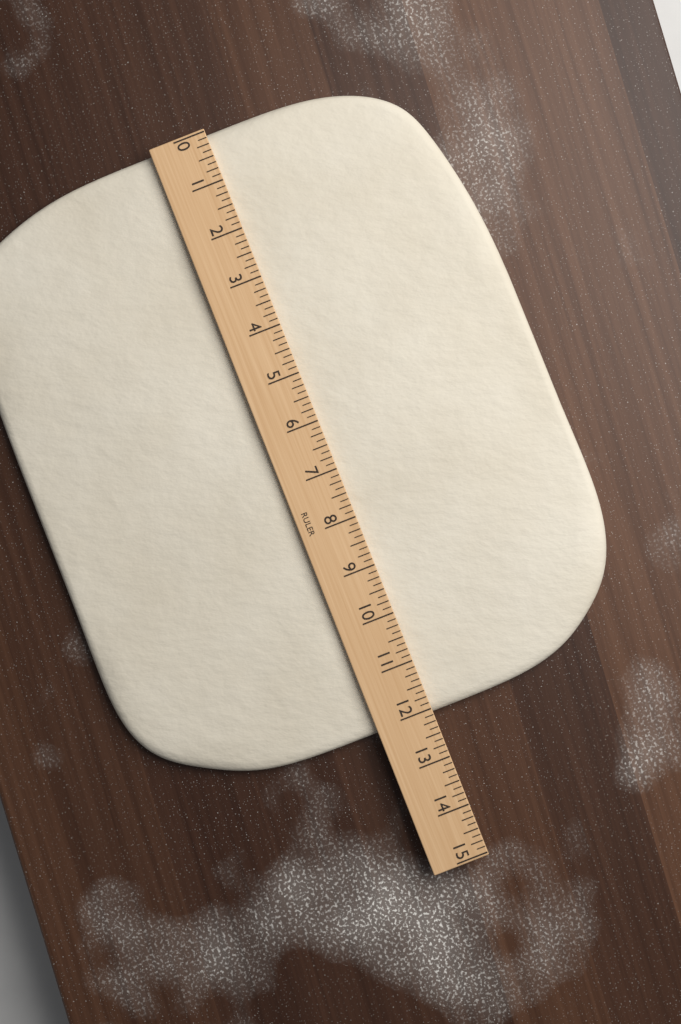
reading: 12.125 (no unit)
